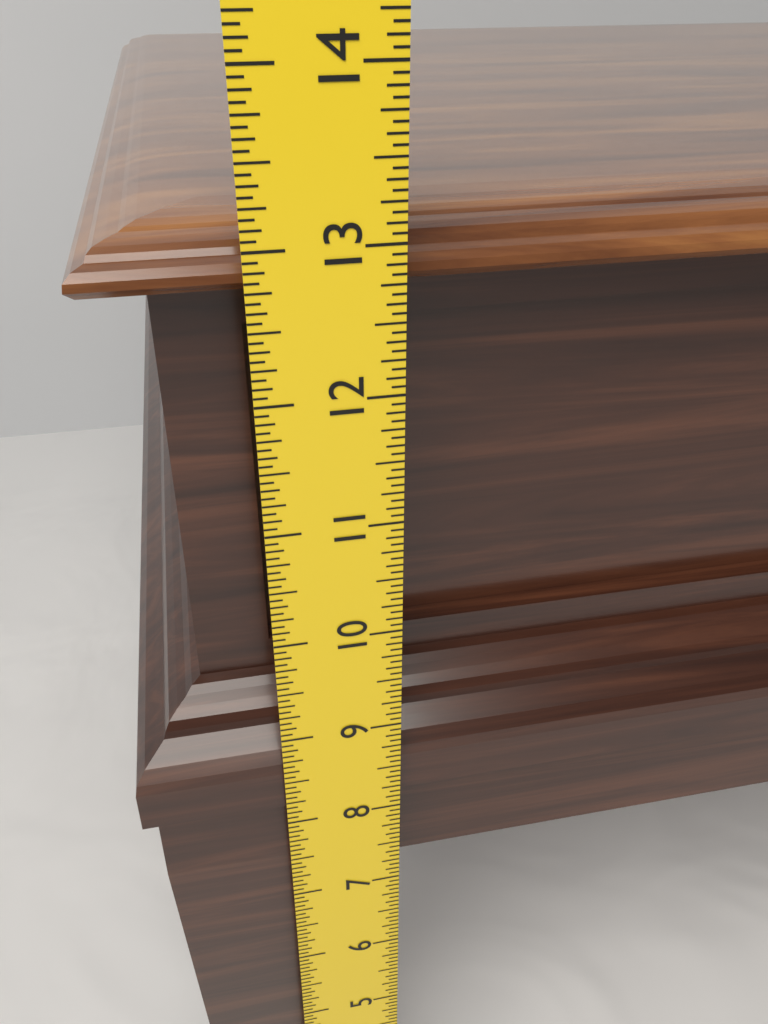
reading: 13.0625 in
